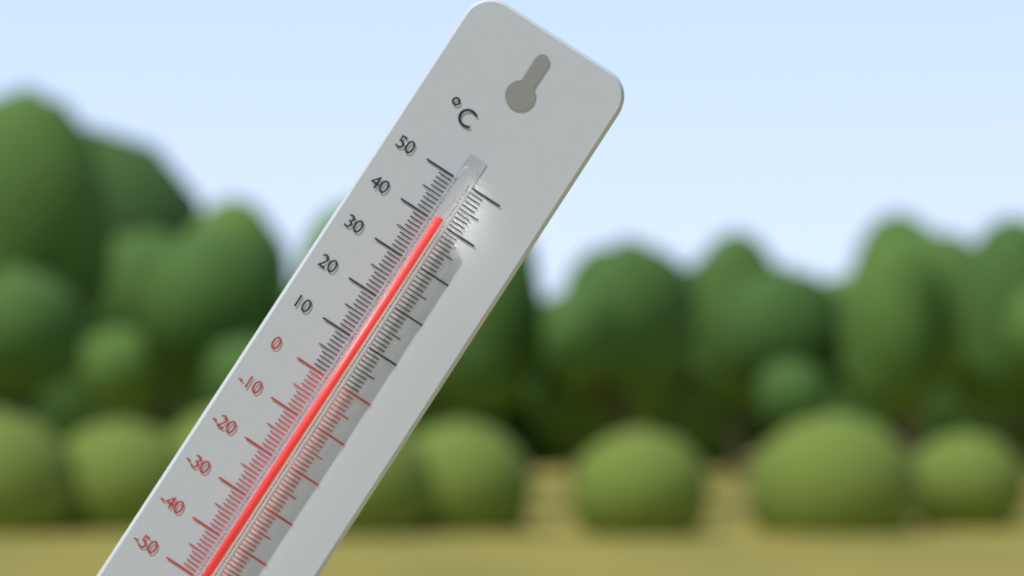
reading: 41 °C
